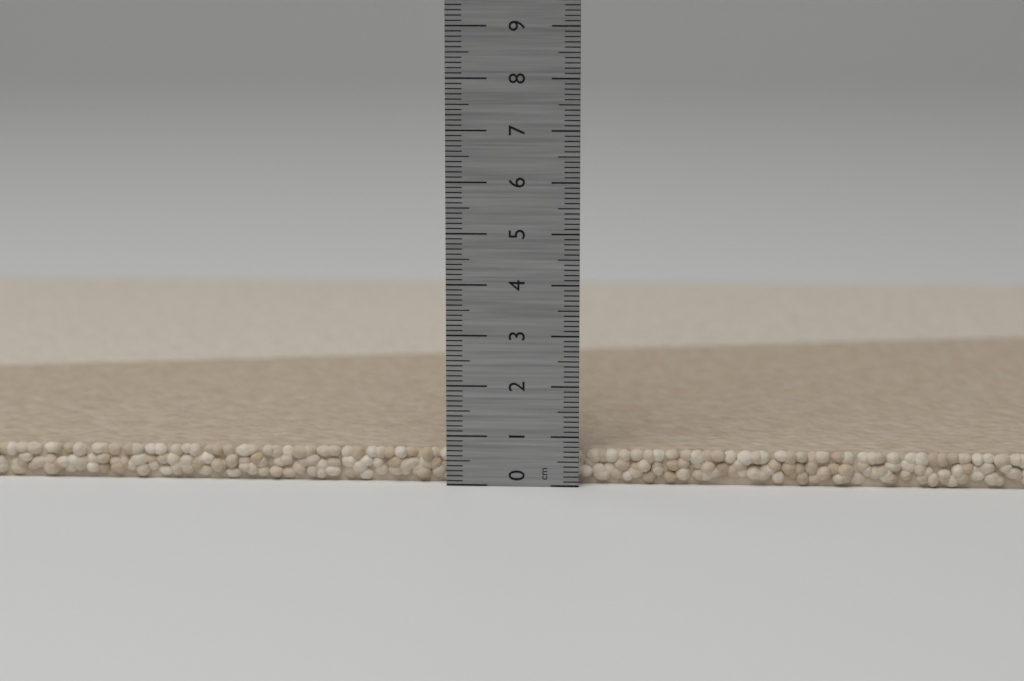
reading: 0.7 cm
